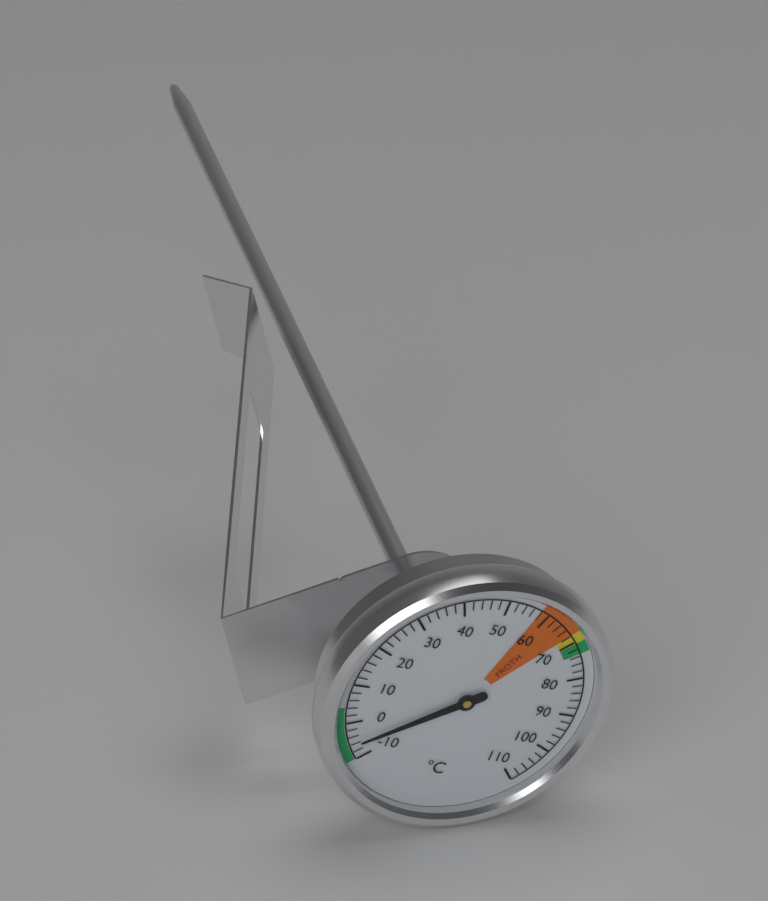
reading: -6 °C
